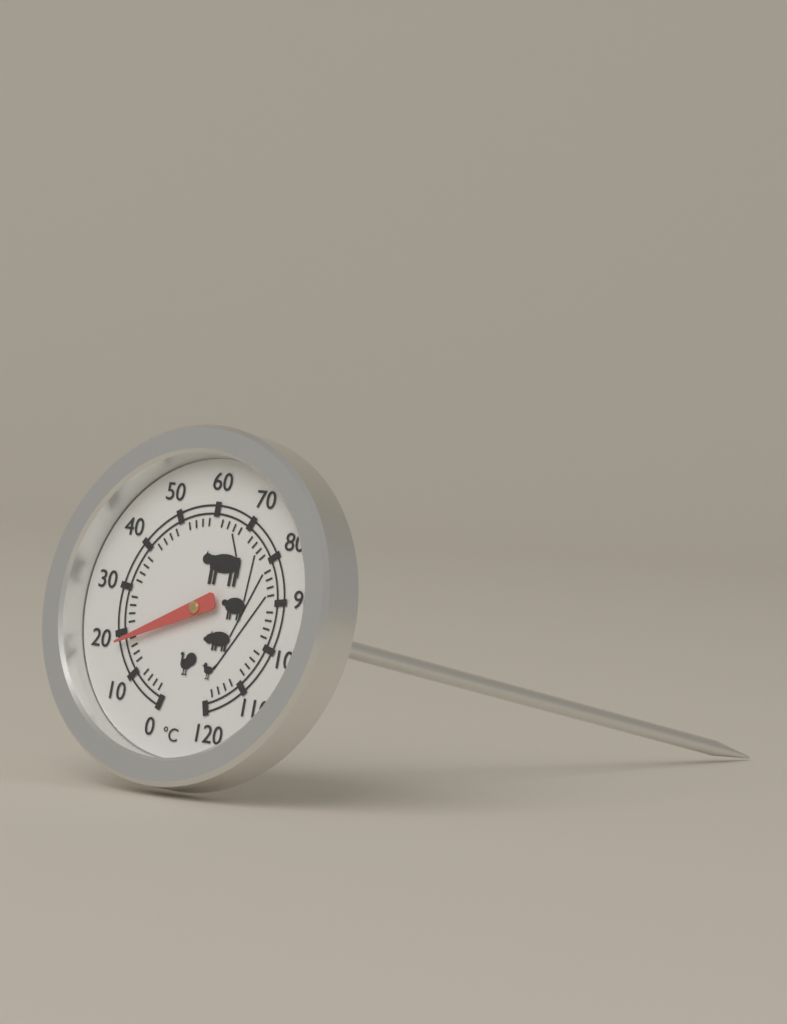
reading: 18 °C
